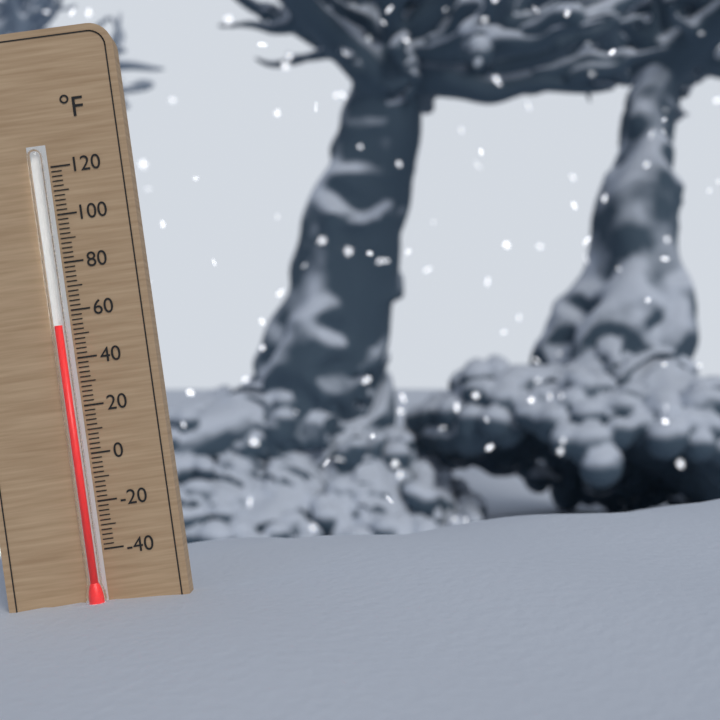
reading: 54 °F
